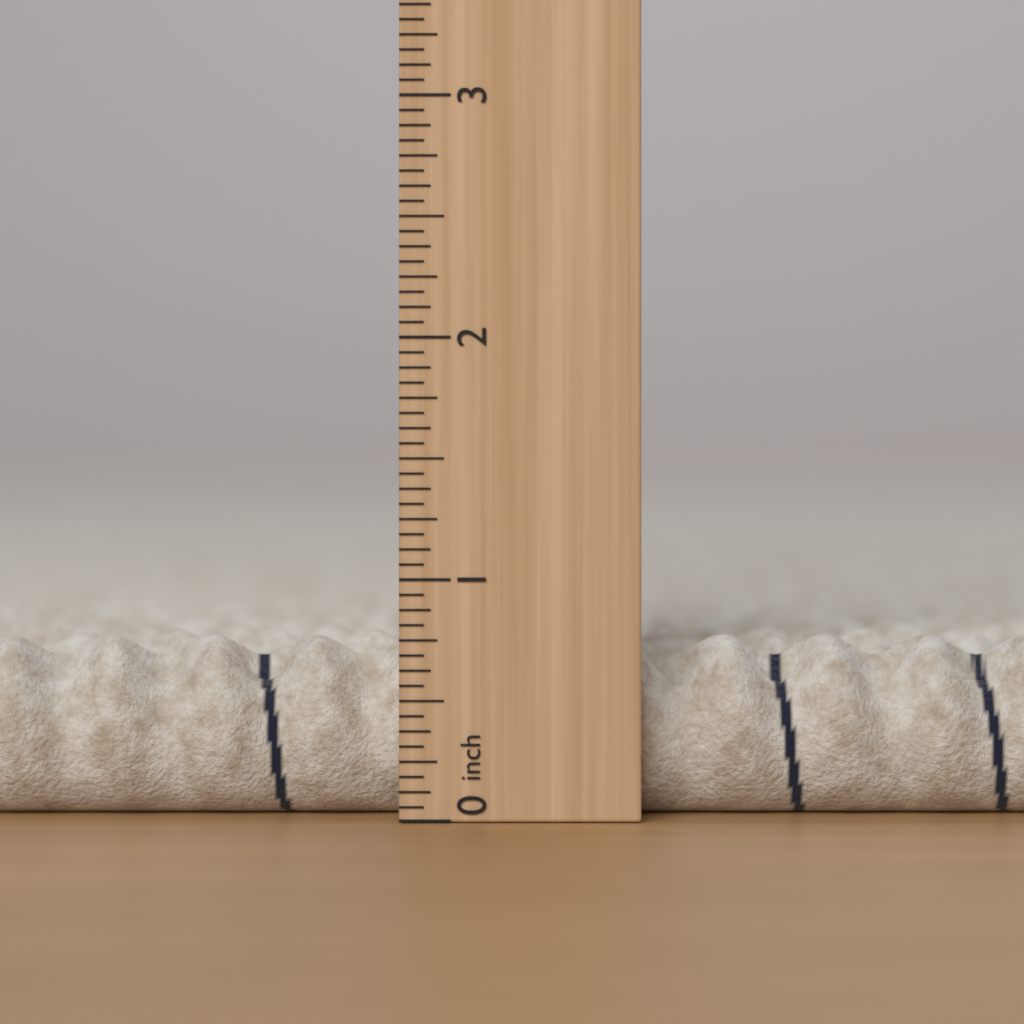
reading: 0.7500 in
